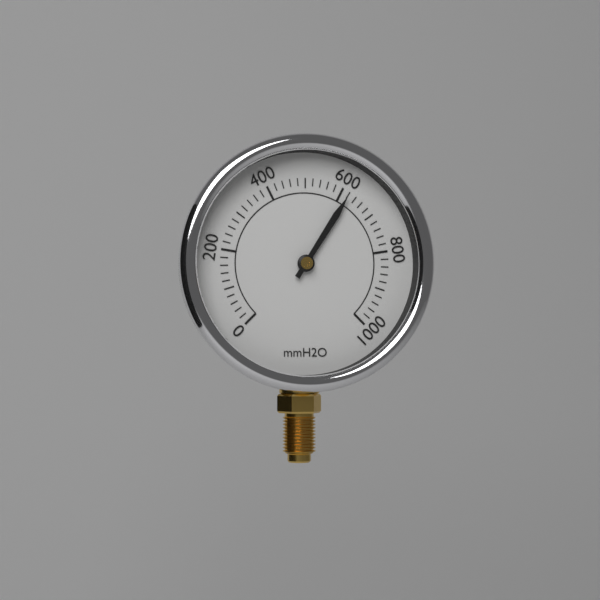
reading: 620 mmH2O
